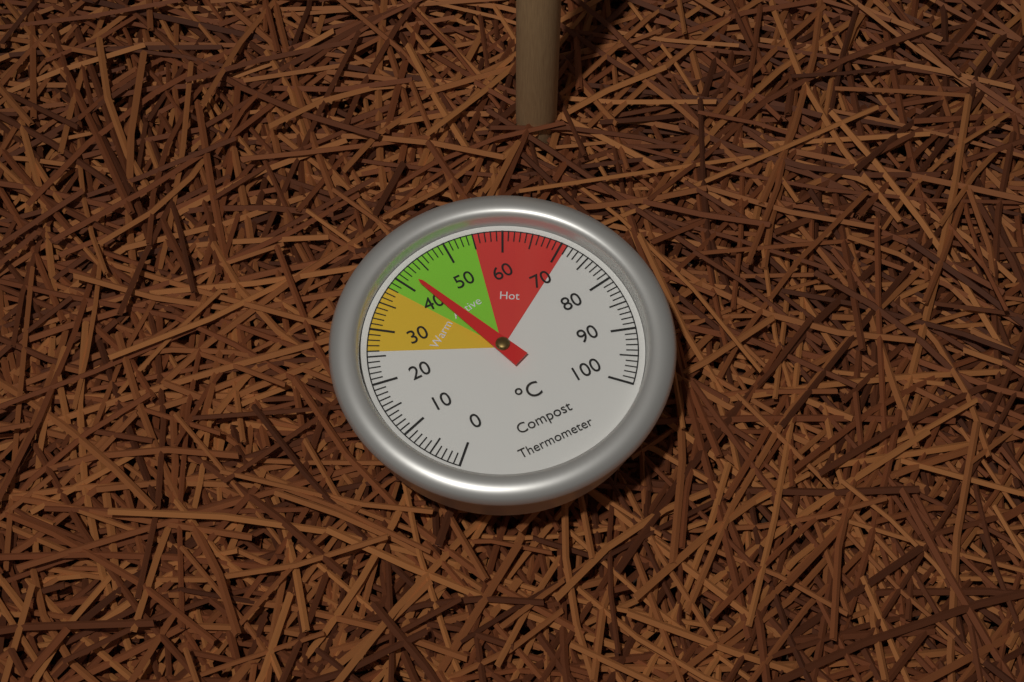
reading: 42 °C
